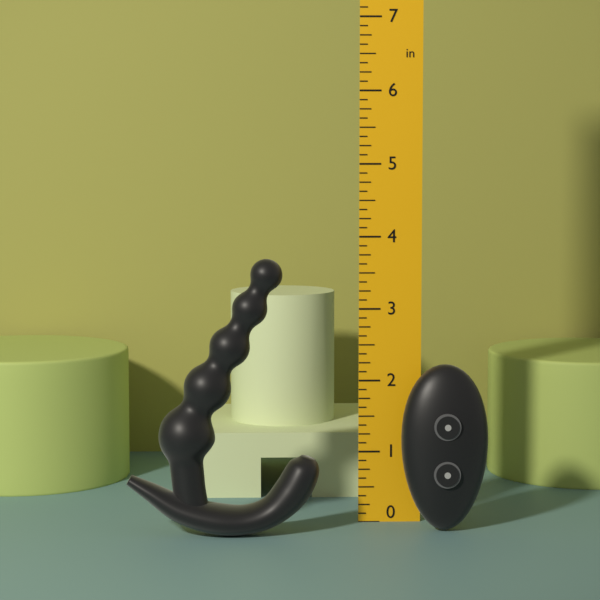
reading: 3.750 in
